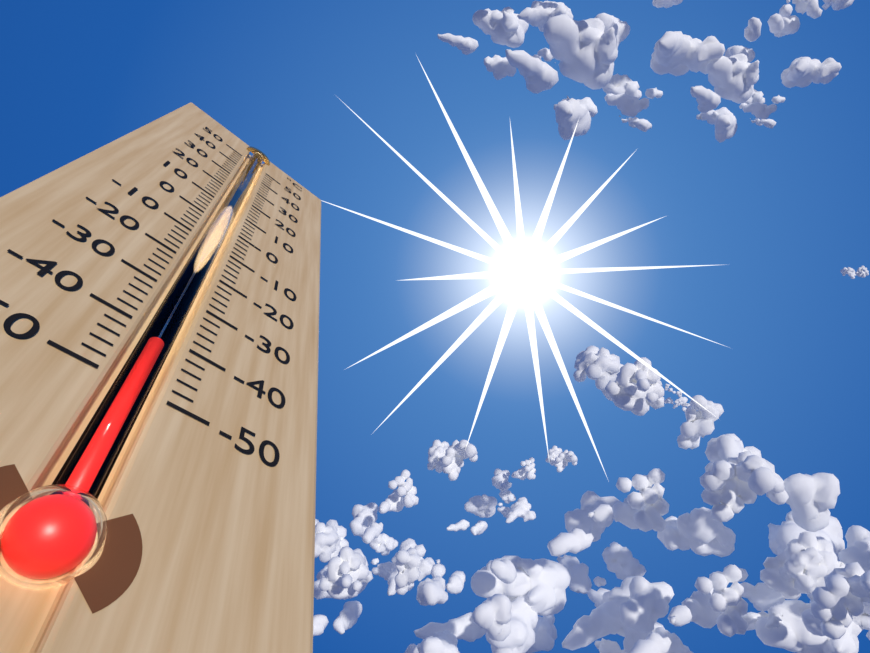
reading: -42 °C
